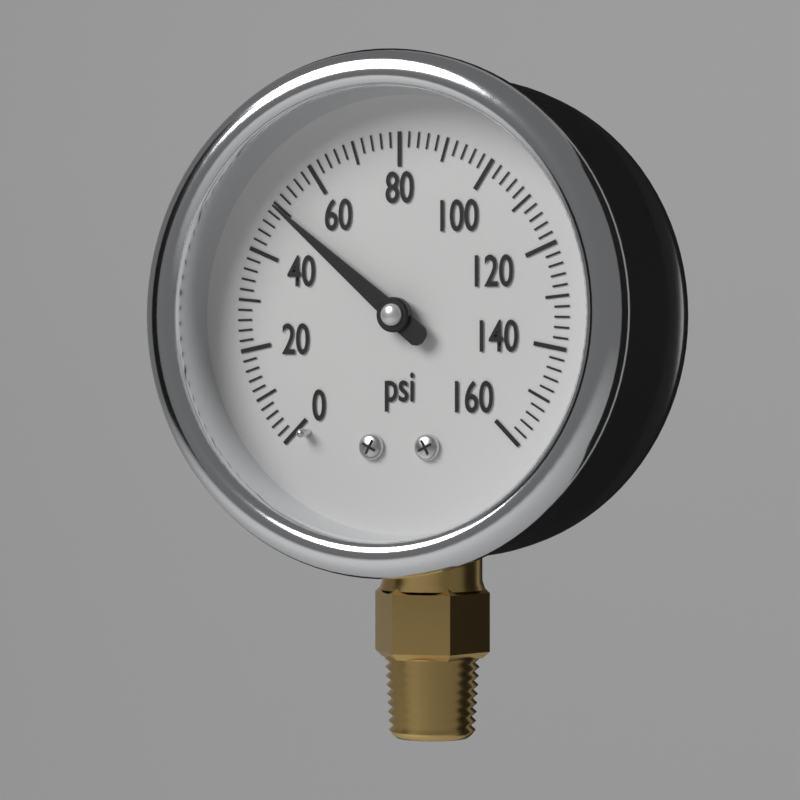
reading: 50 psi
